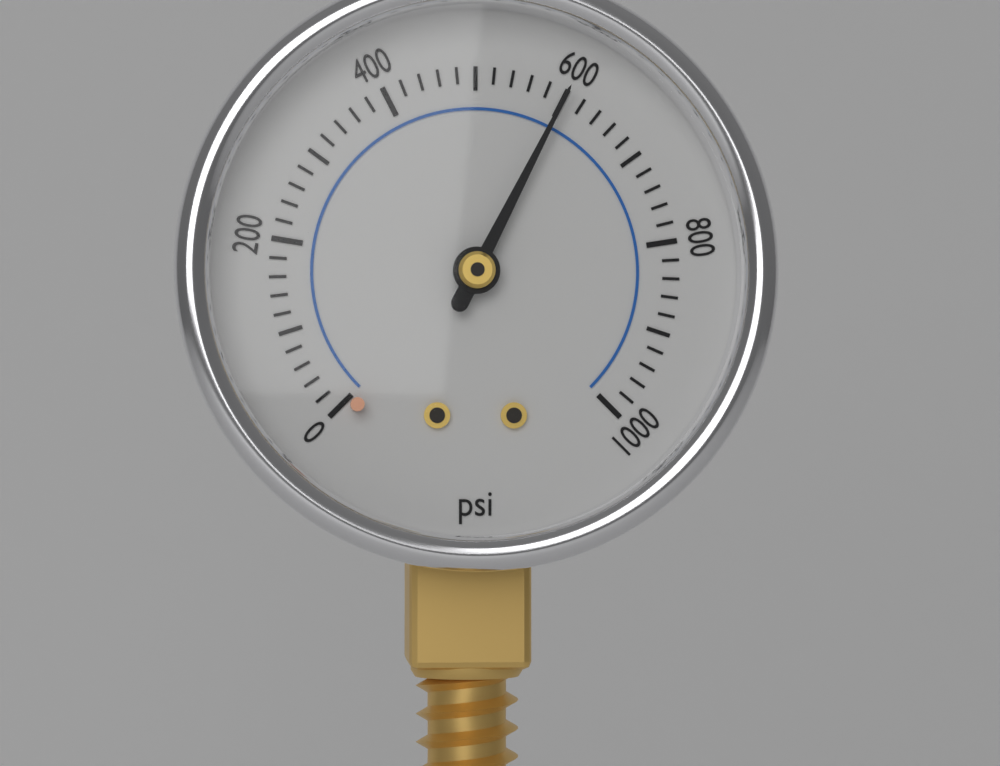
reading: 600 psi
